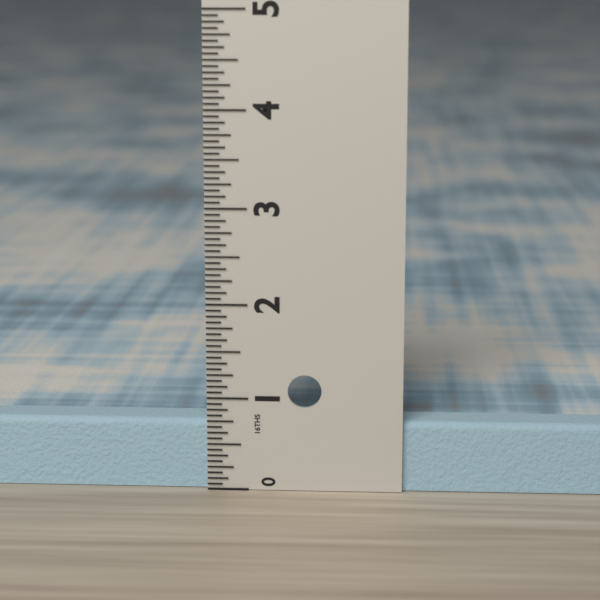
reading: 0.7500 in
